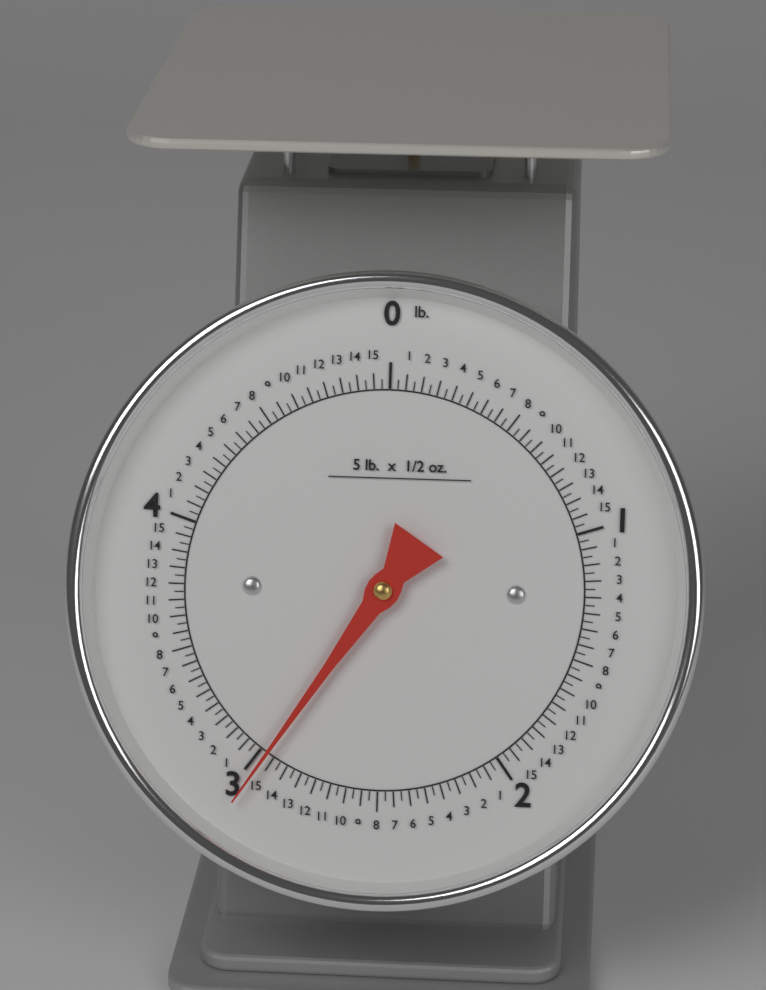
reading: 2.96875 lb
